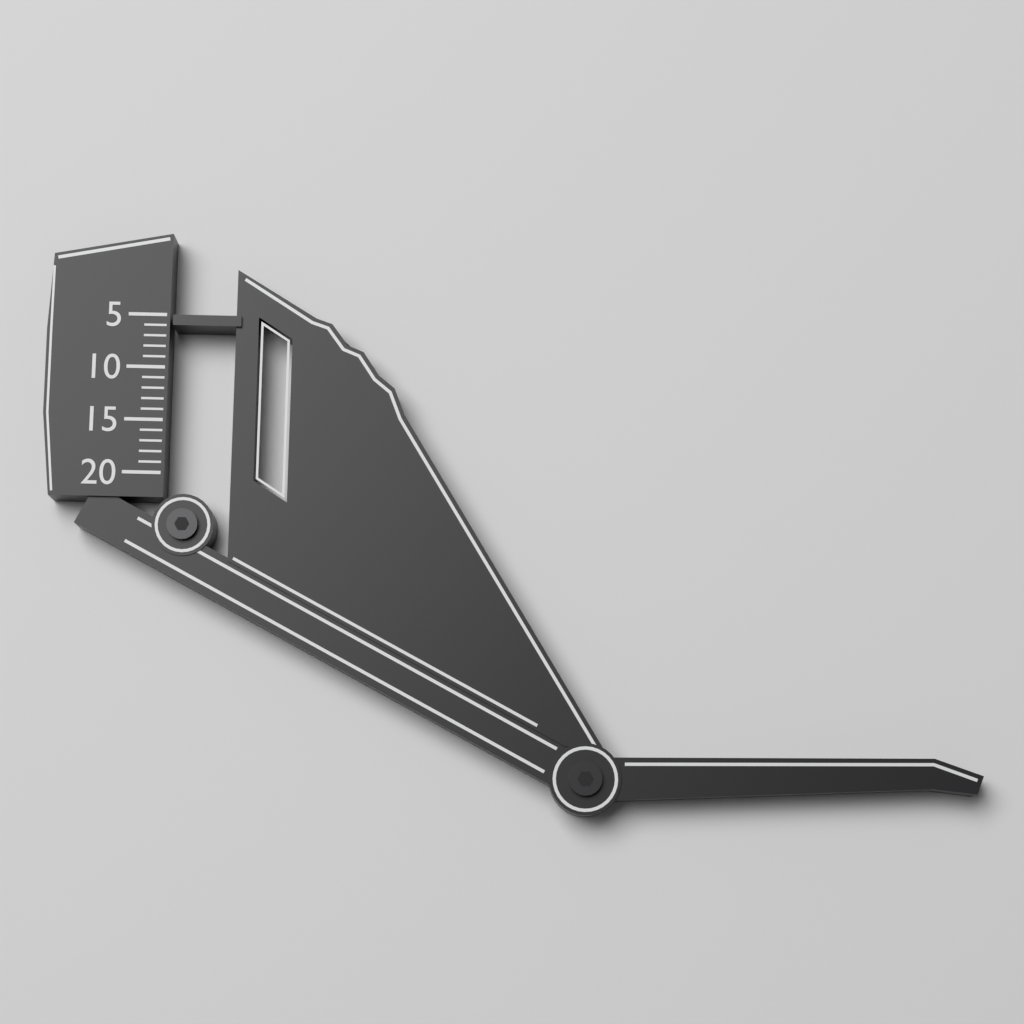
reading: 6 (no unit)
